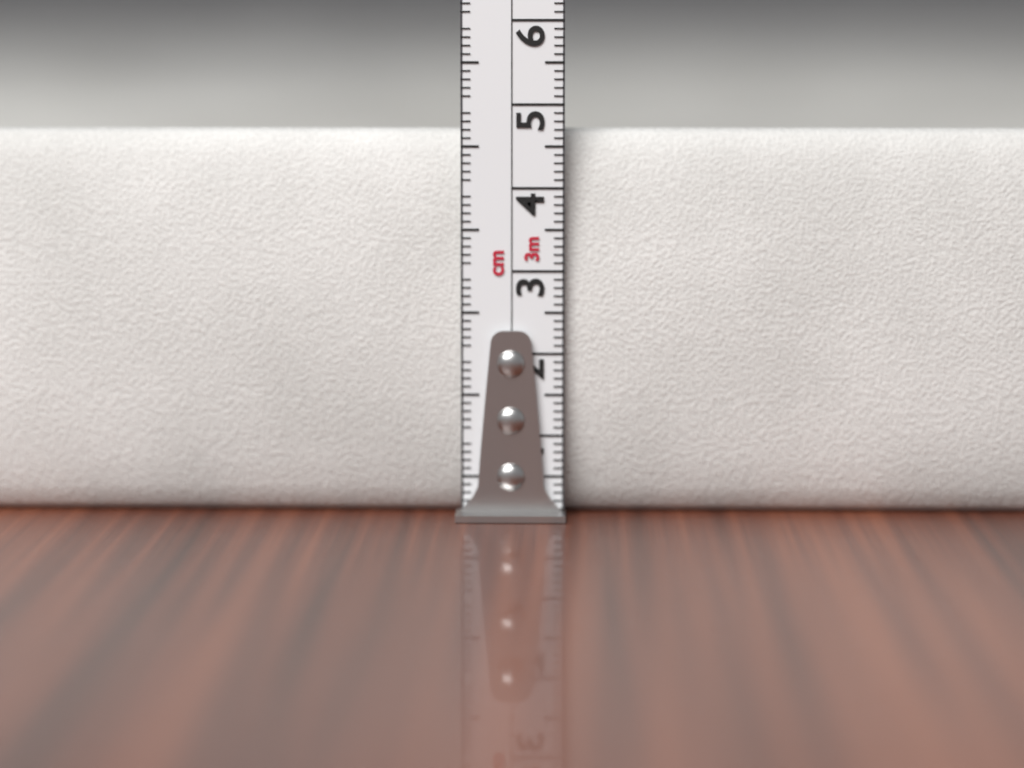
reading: 4.7 cm
